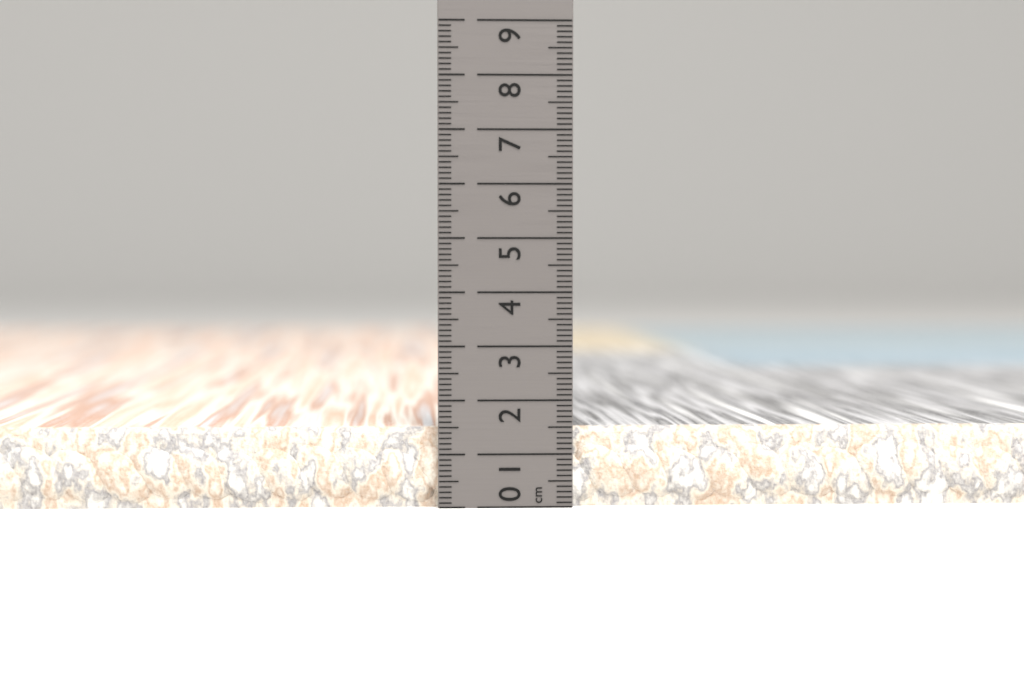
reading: 1.5 cm
